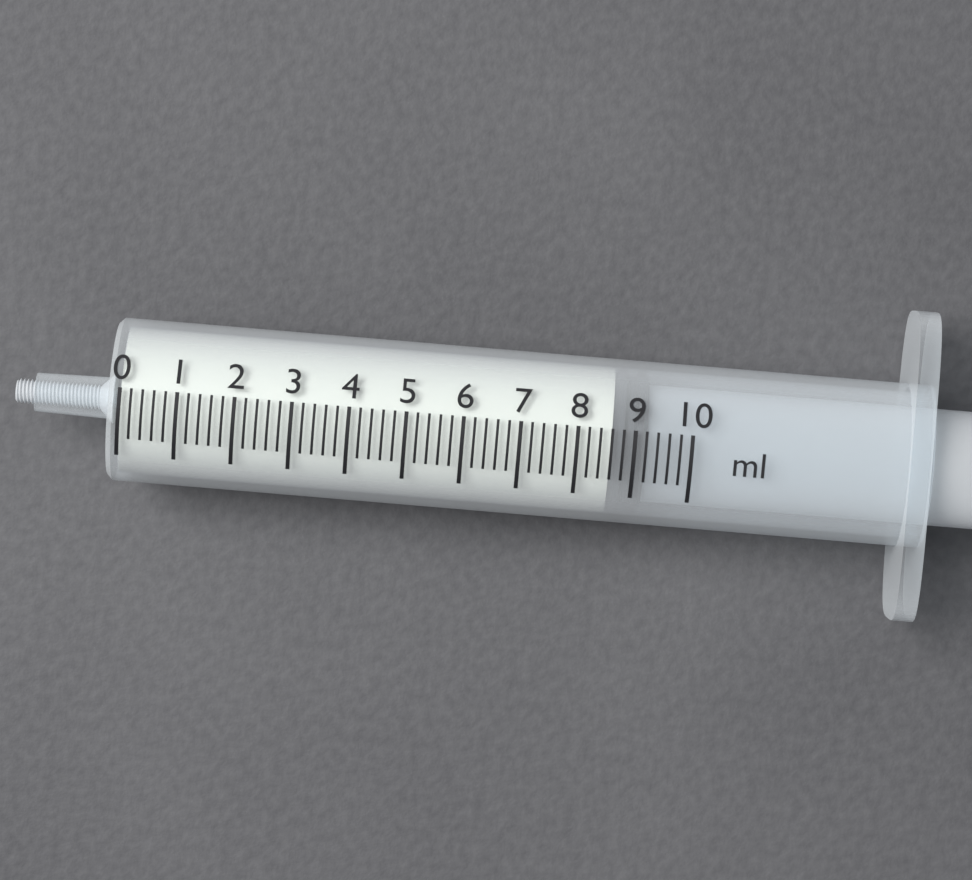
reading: 8.6 ml
